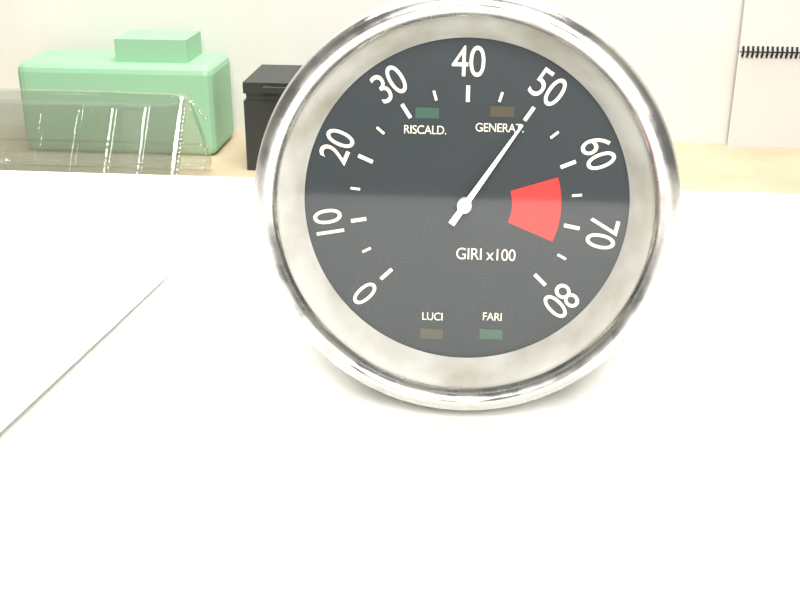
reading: 5000 giri
